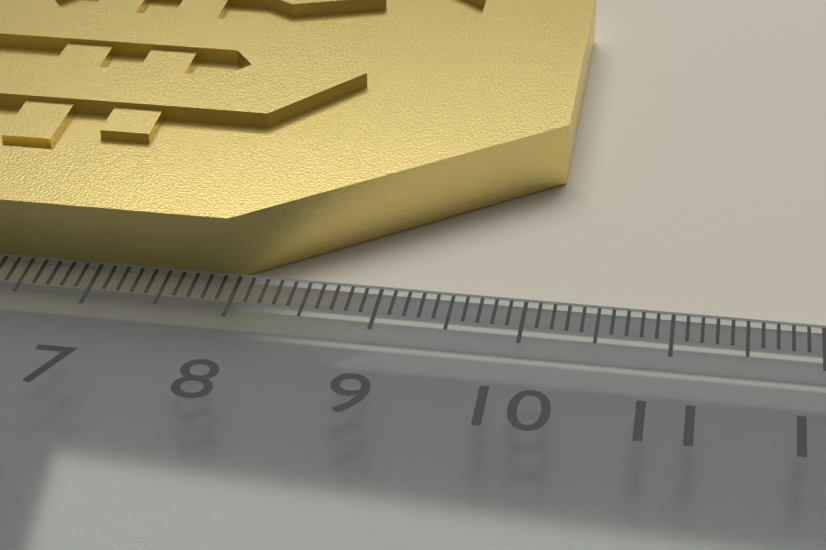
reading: 10.1 cm
